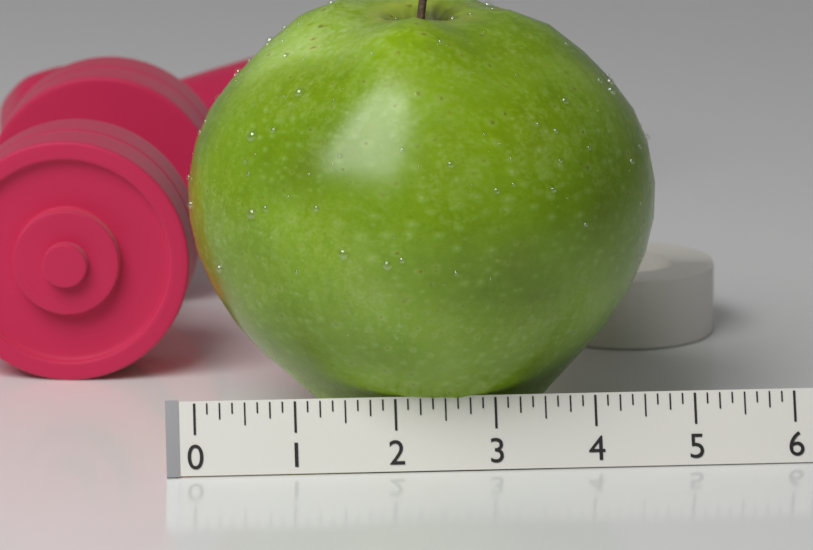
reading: 4.750 (no unit)
